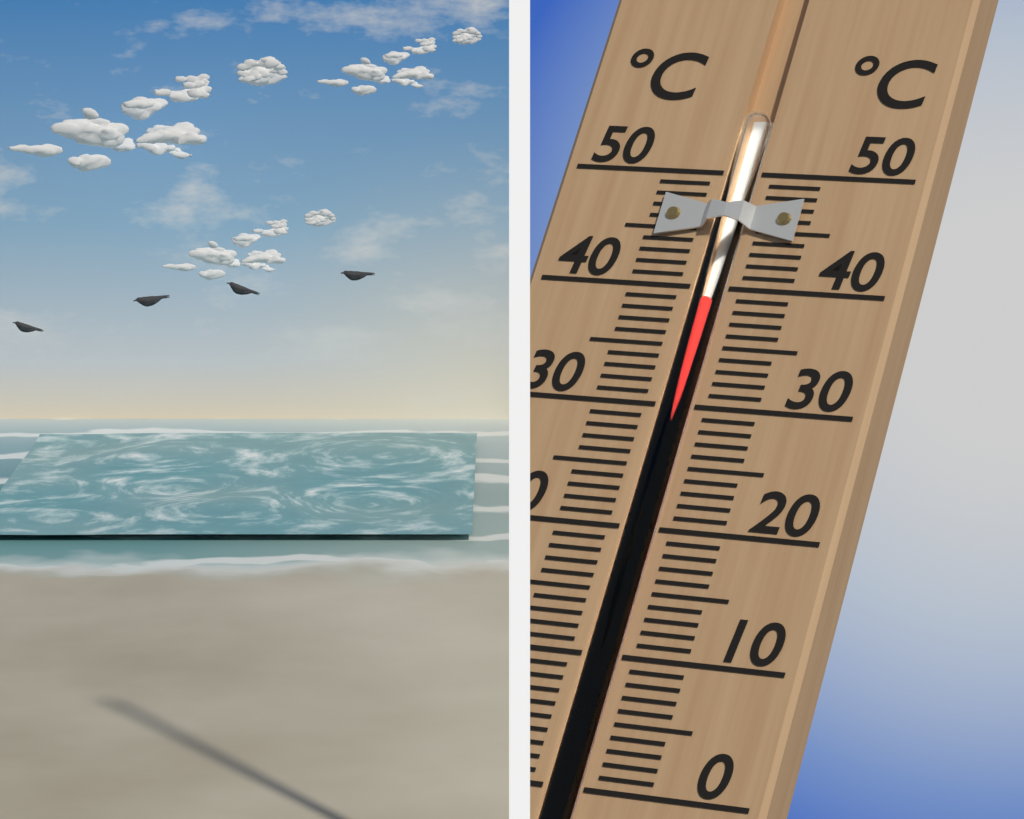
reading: 39 °C
